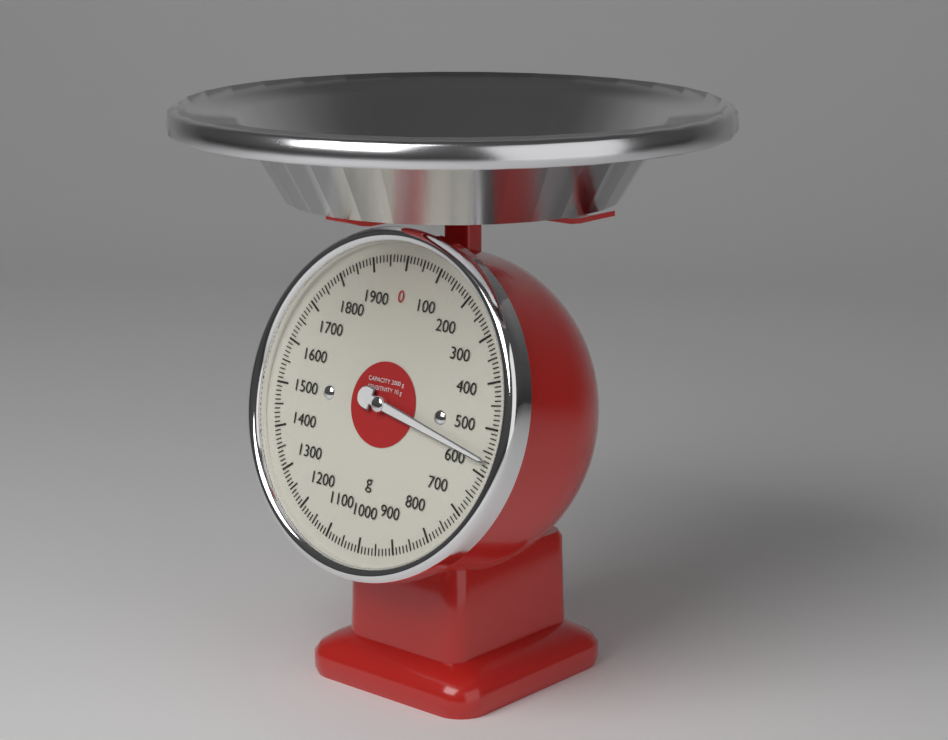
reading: 570 g
